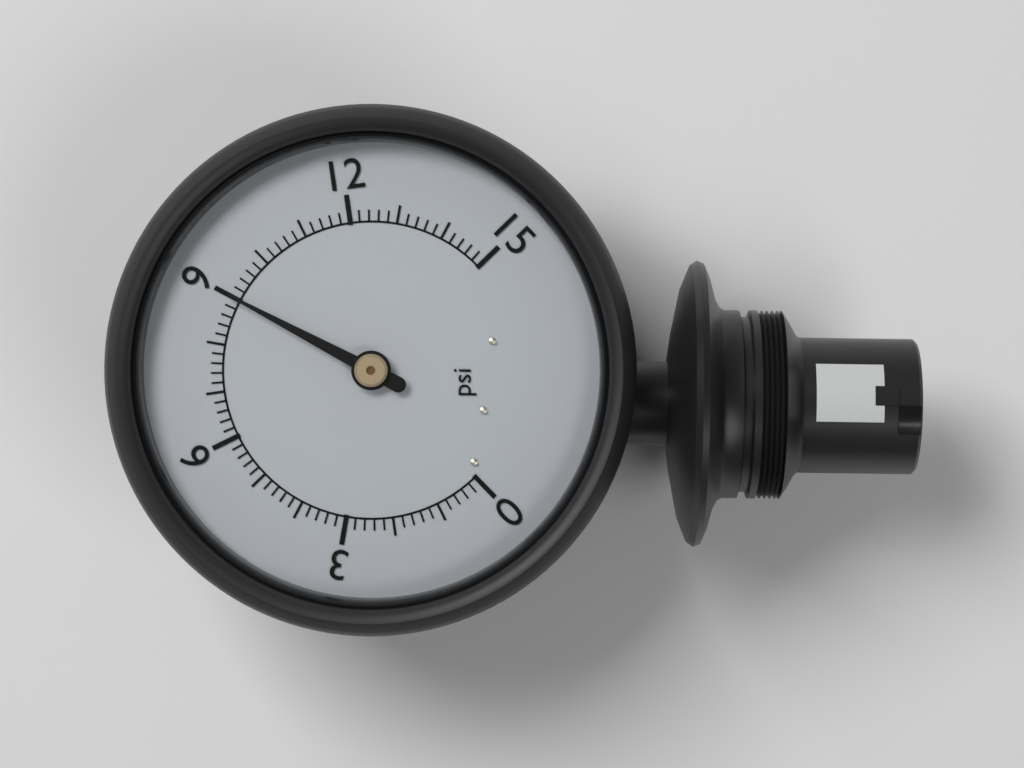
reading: 9.0 psi
